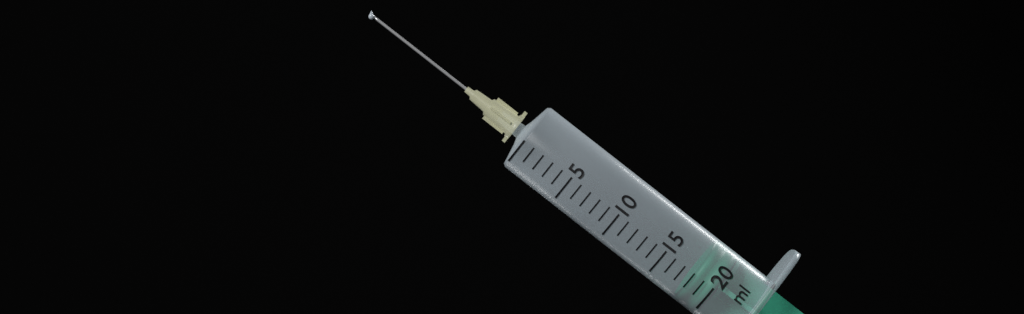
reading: 18 ml
